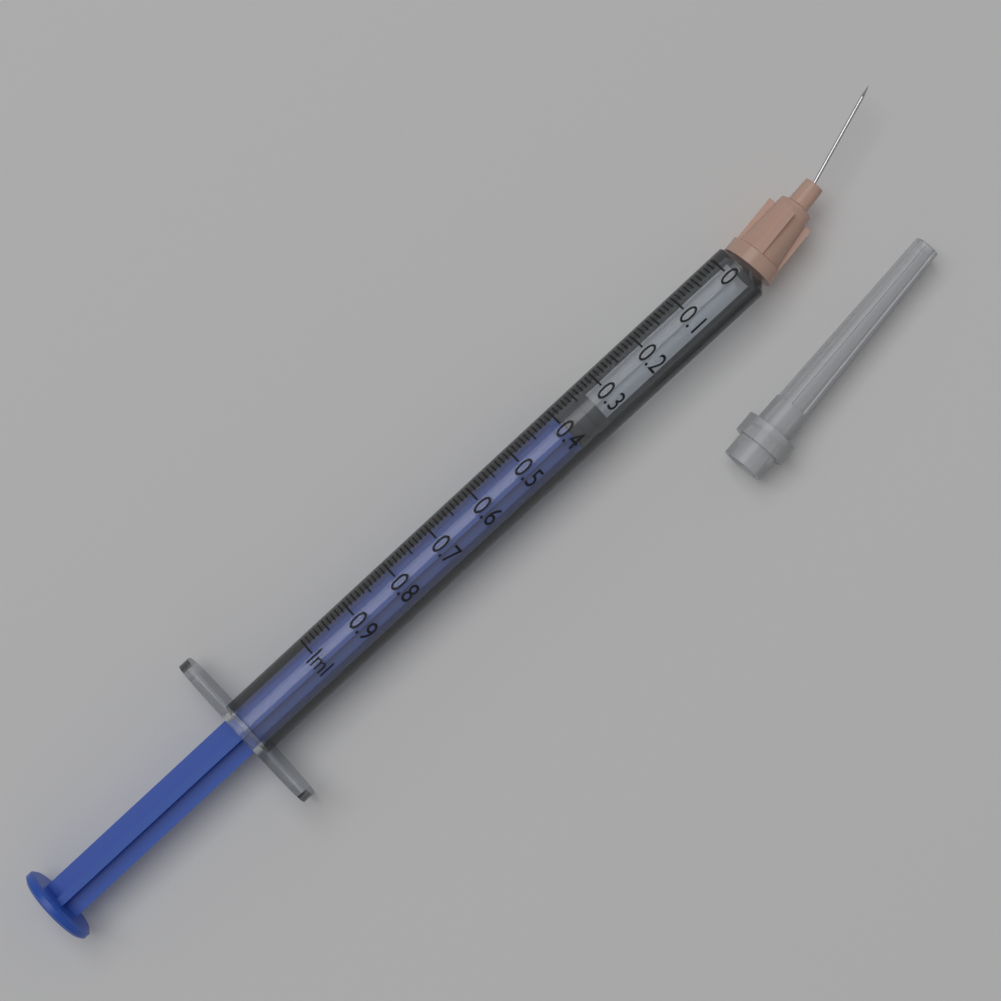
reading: 0.33 ml
